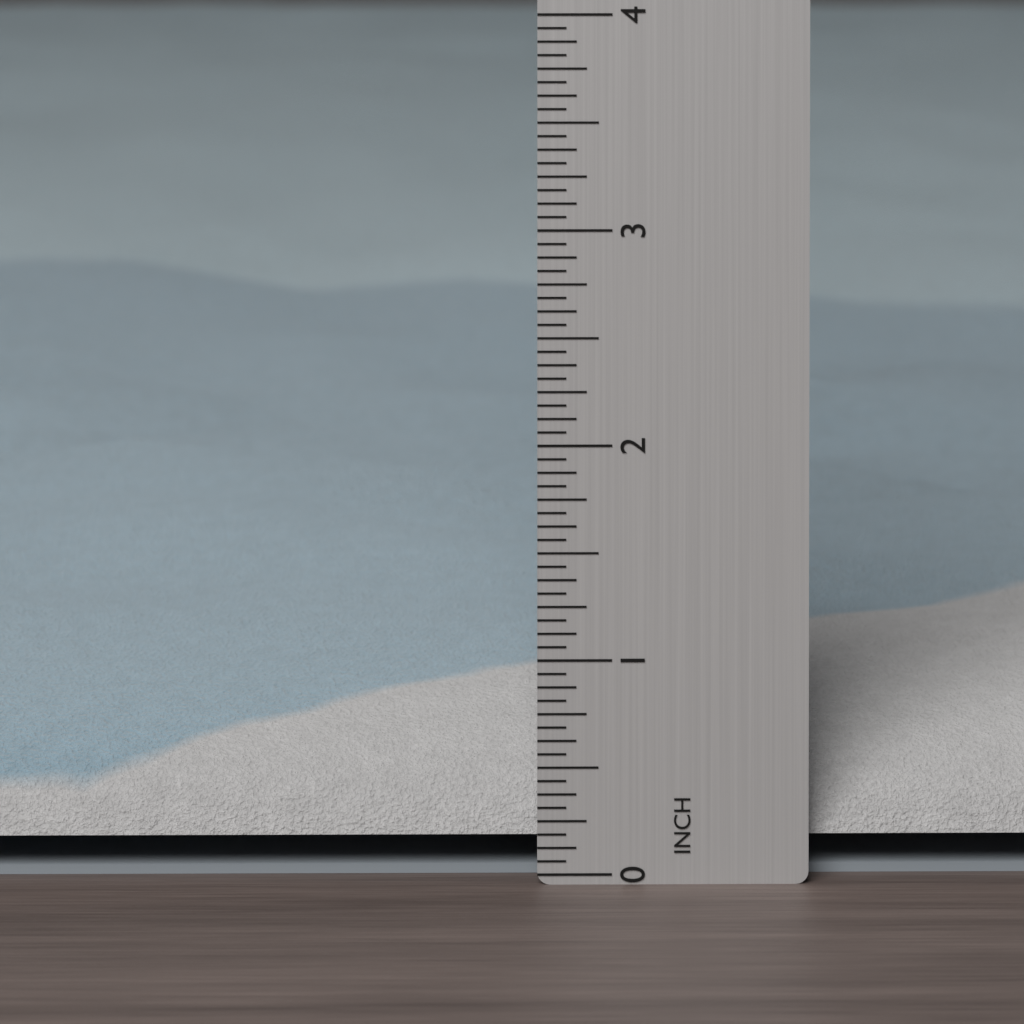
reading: 1.0000 in
